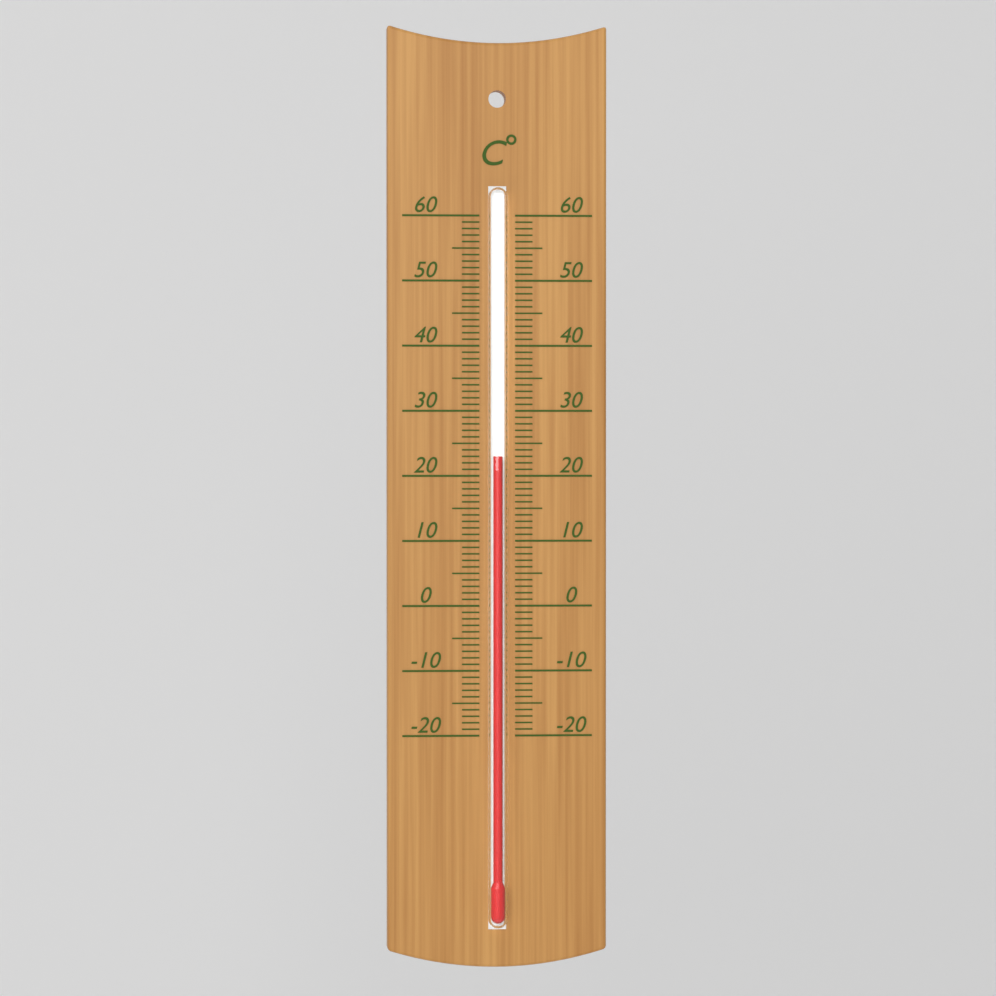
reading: 23 °C
